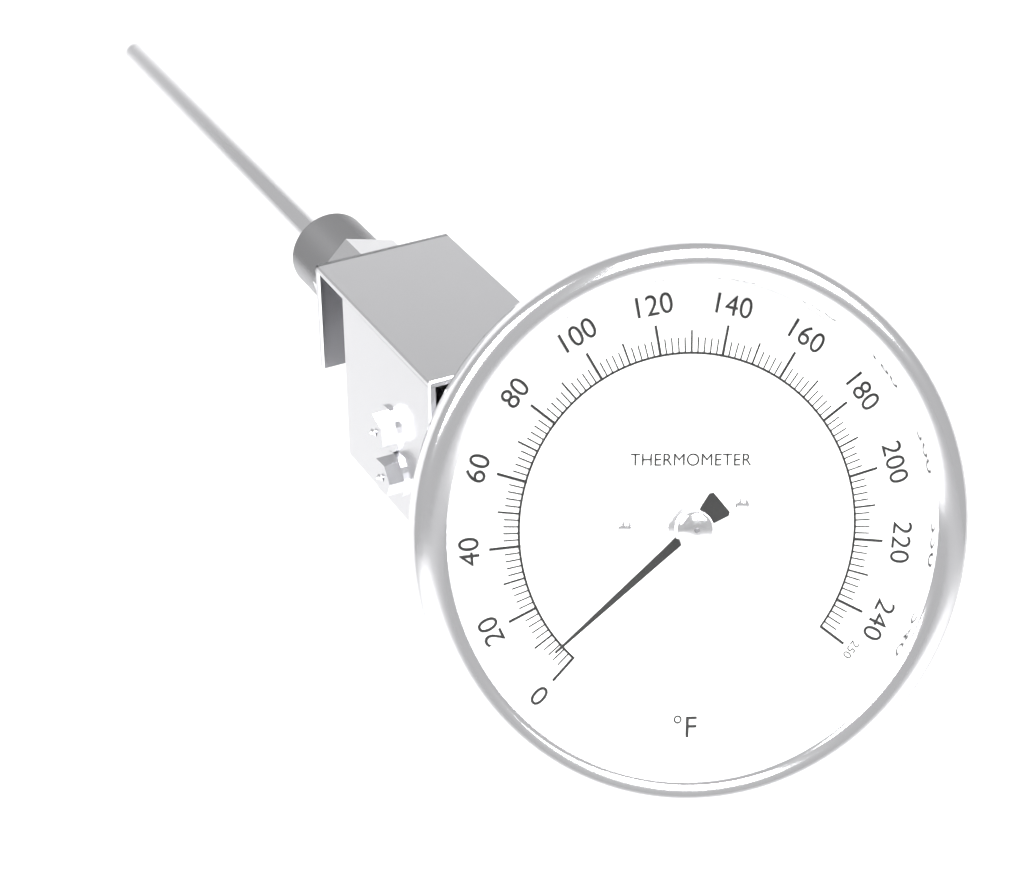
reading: 6 °F
